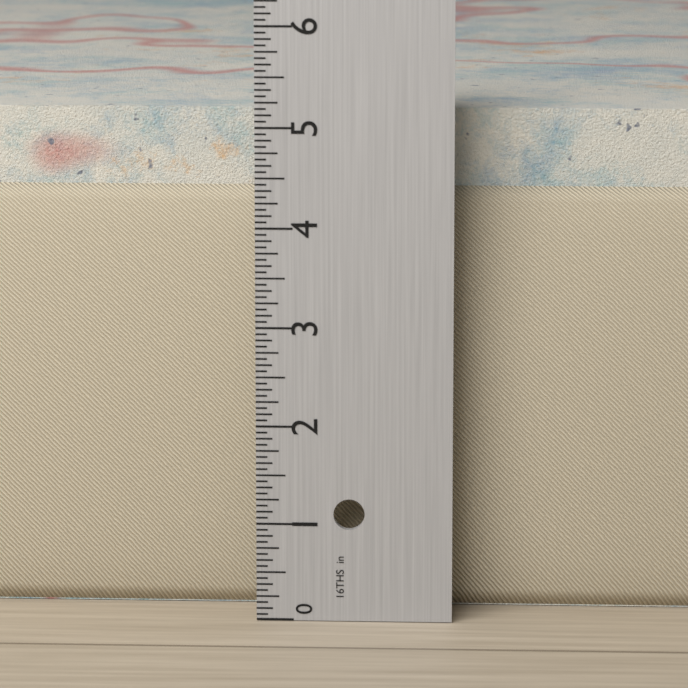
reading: 5.1250 in
